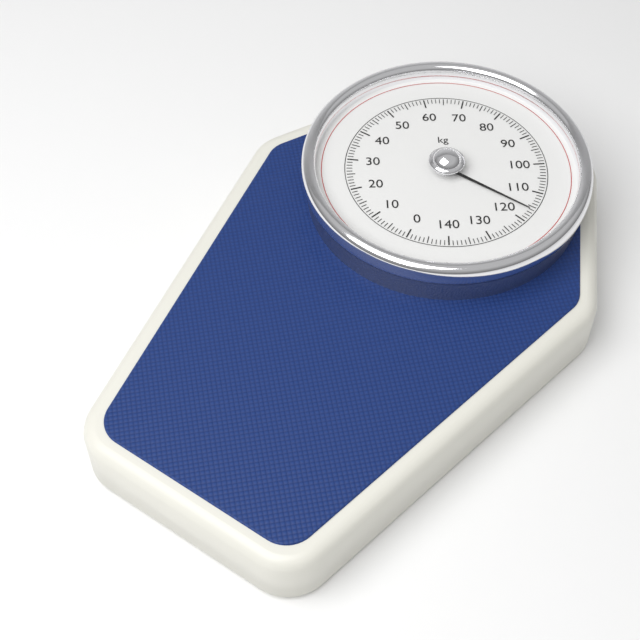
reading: 116 kg
